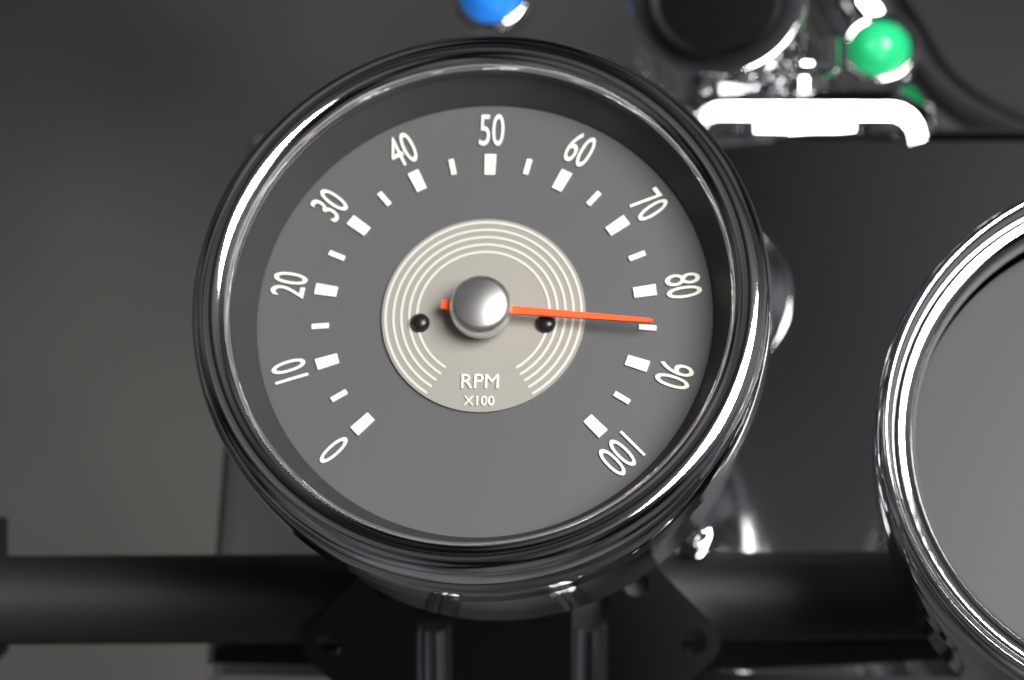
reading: 8500 RPM
